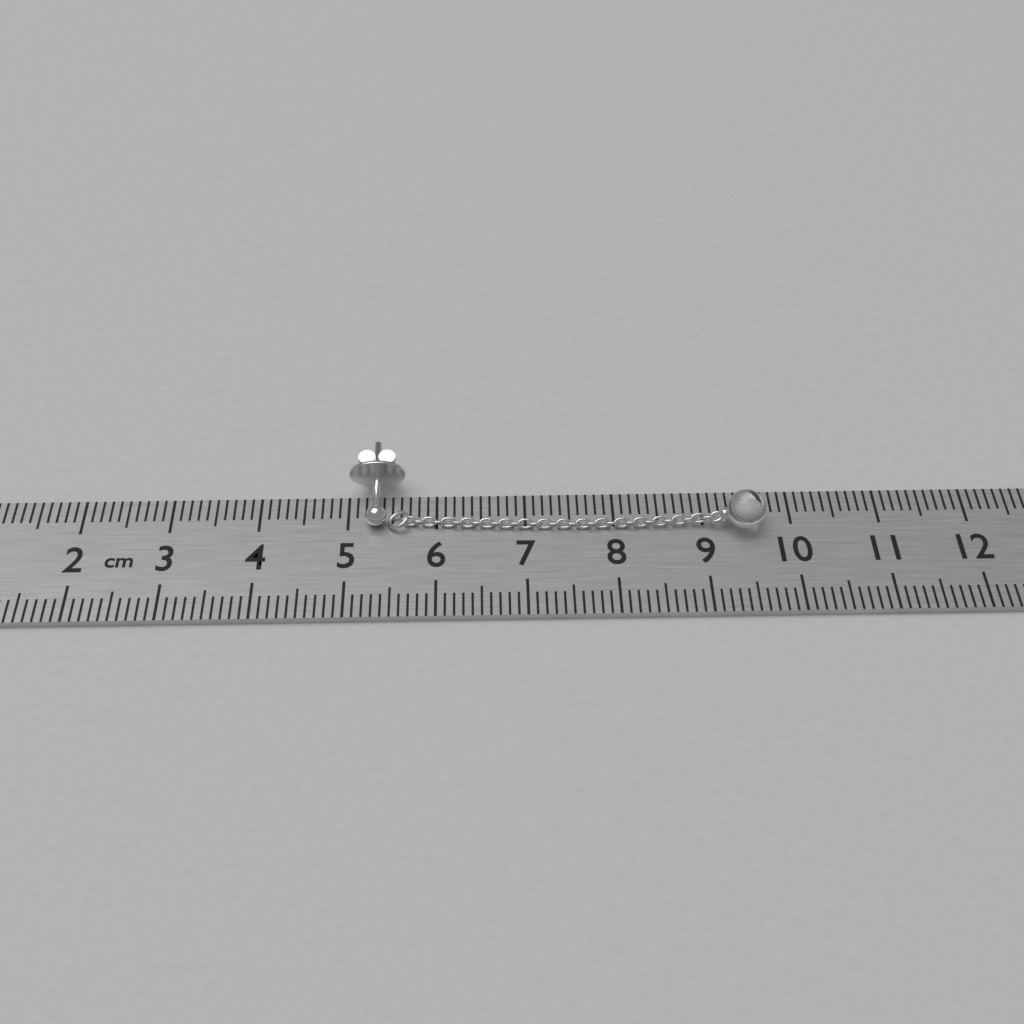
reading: 9.7 cm
